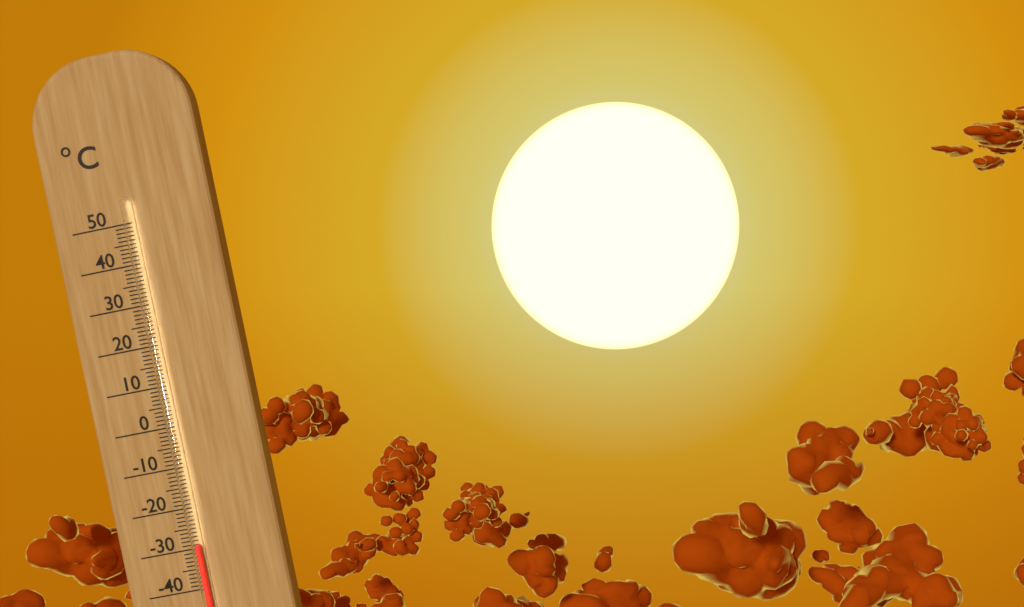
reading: -29 °C
